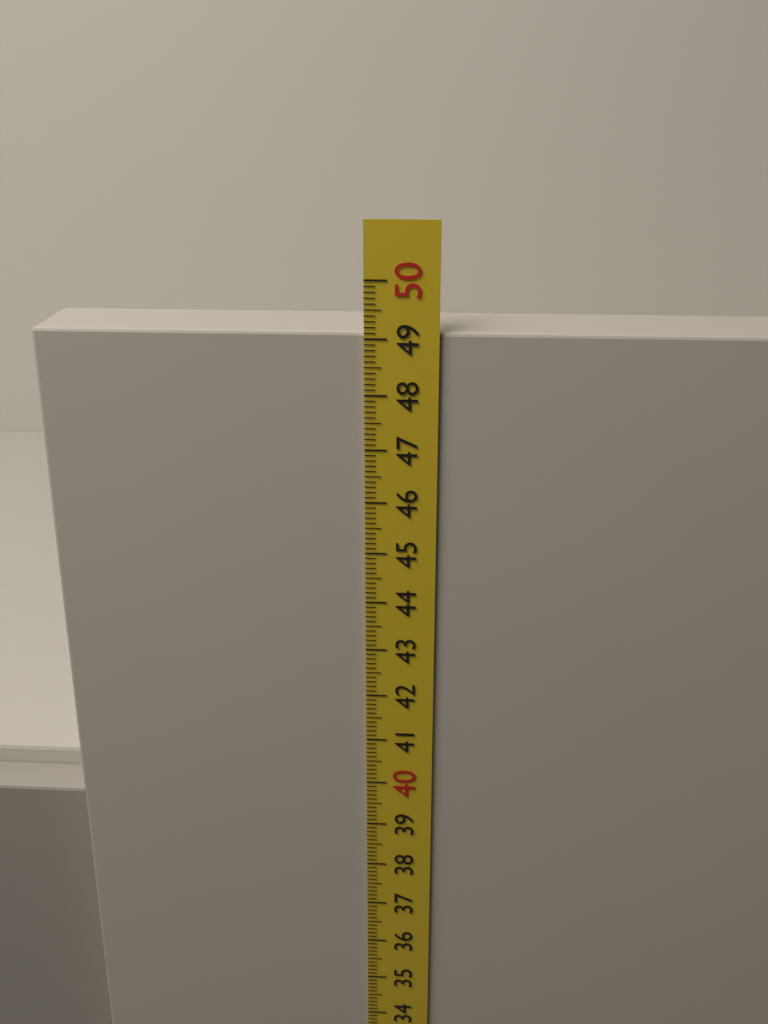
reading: 49.1 cm
